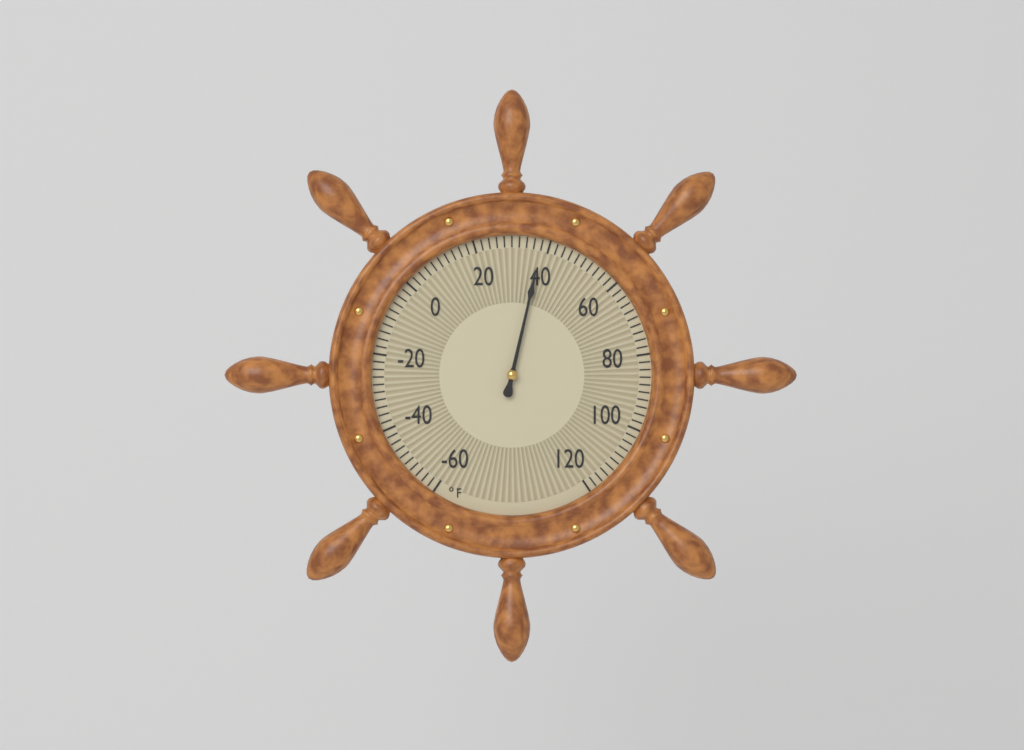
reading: 38 °F
